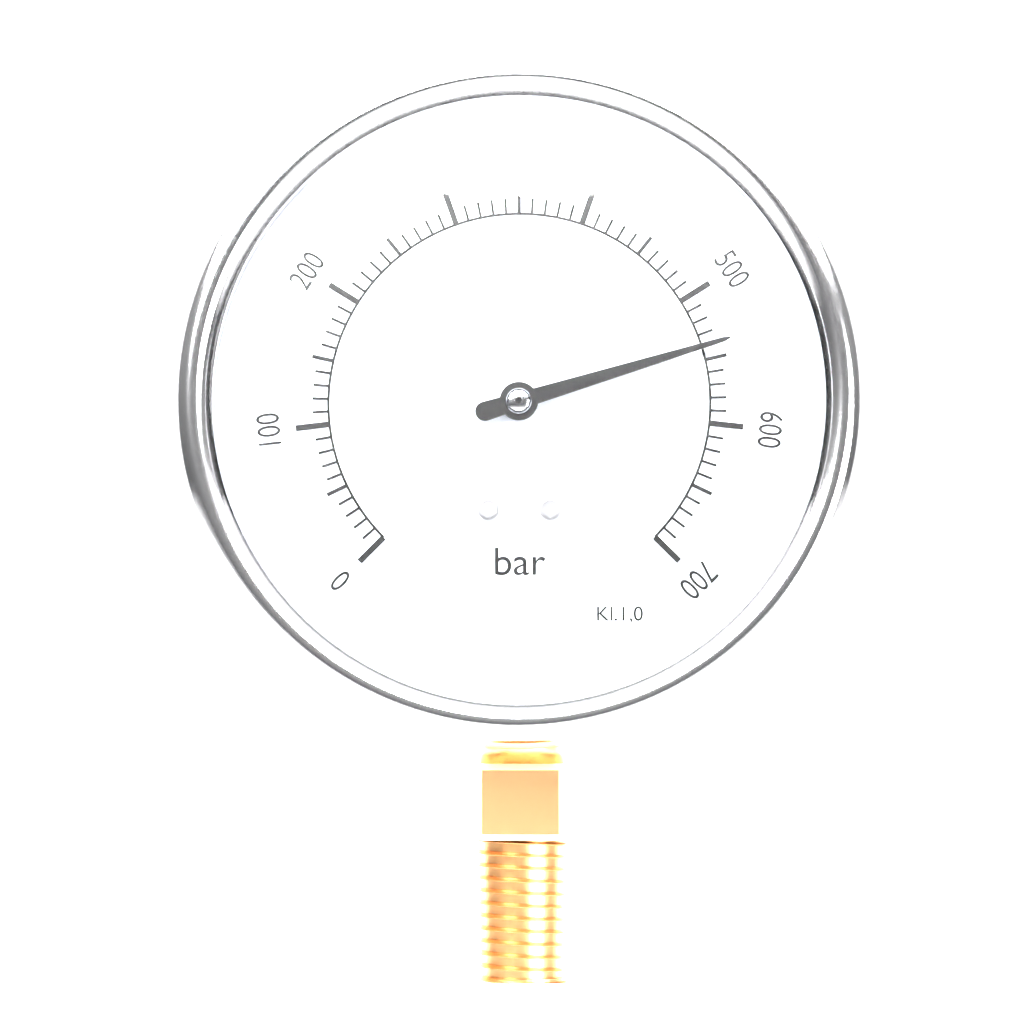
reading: 540 bar
